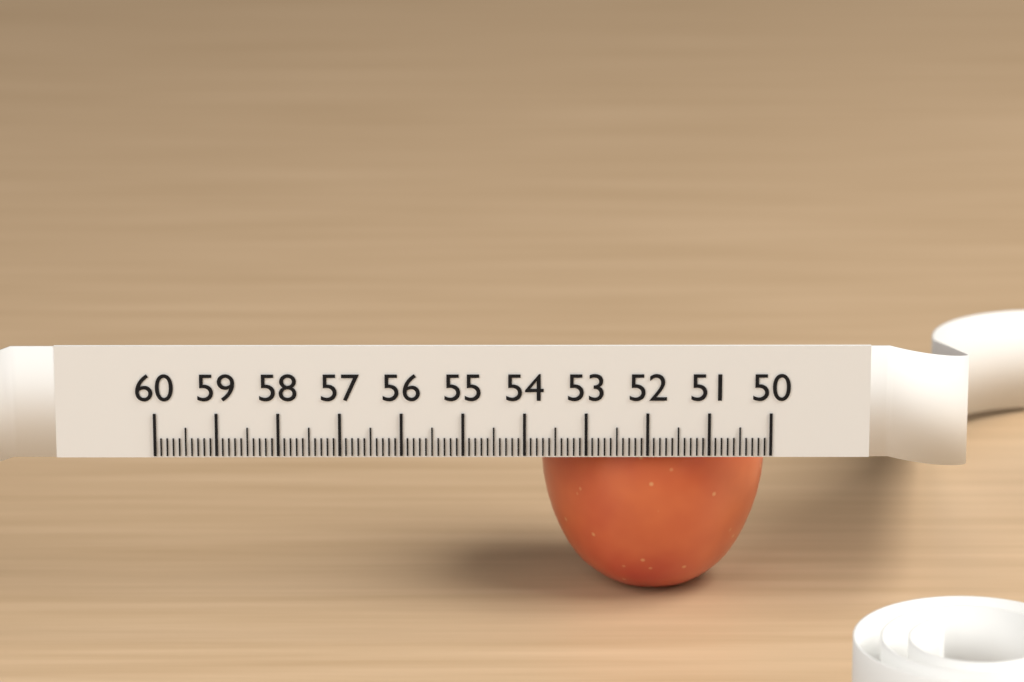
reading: 53.7 (no unit)
